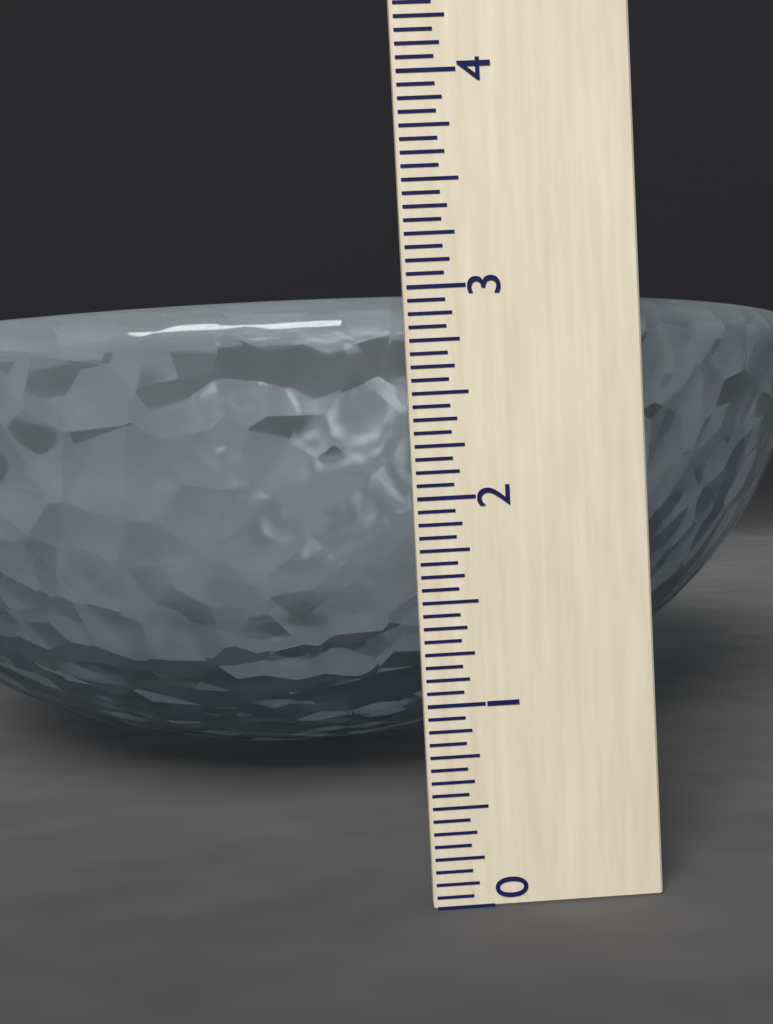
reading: 3.0000 (no unit)
